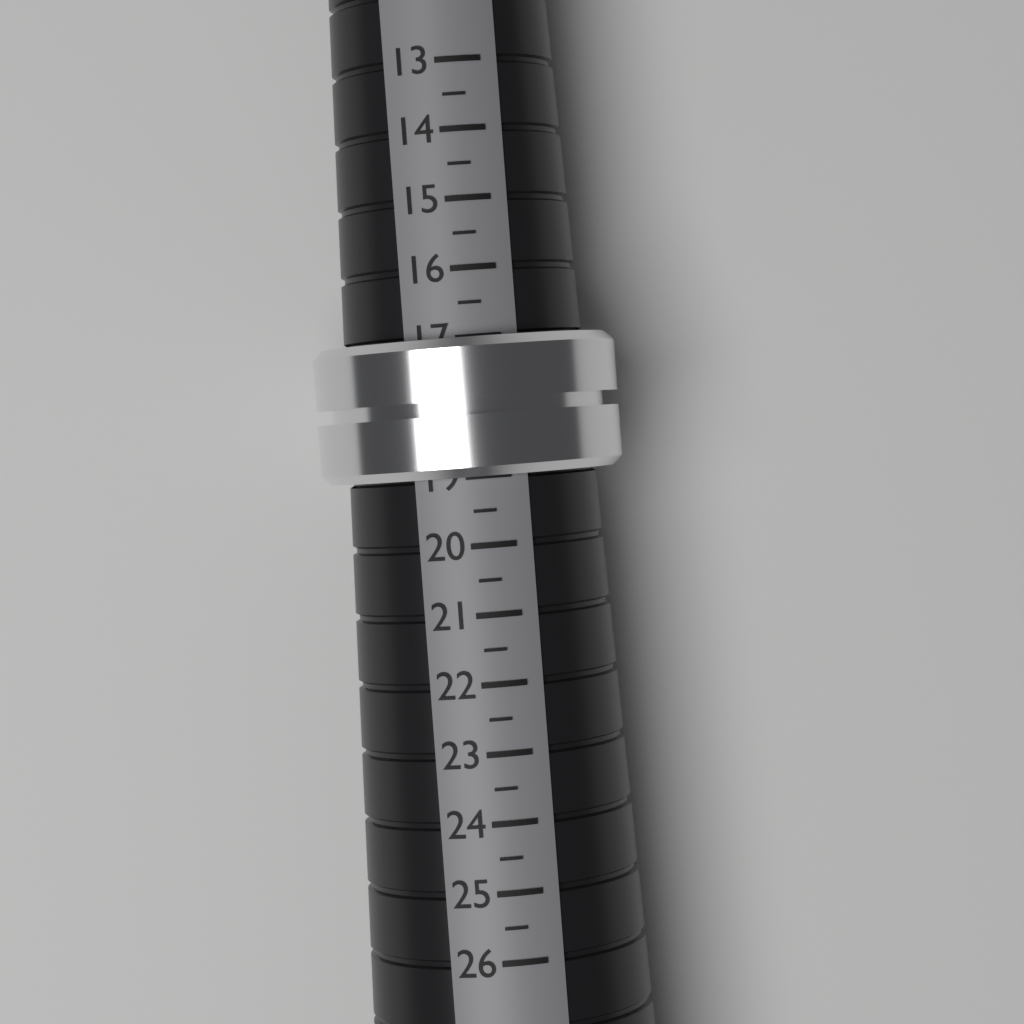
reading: 19.0 (no unit)
